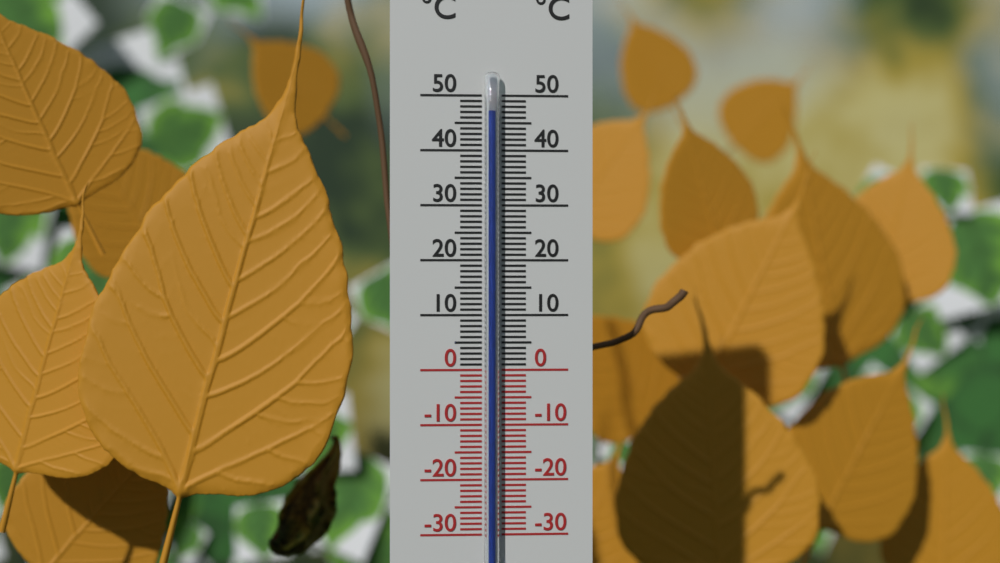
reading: 47 °C
